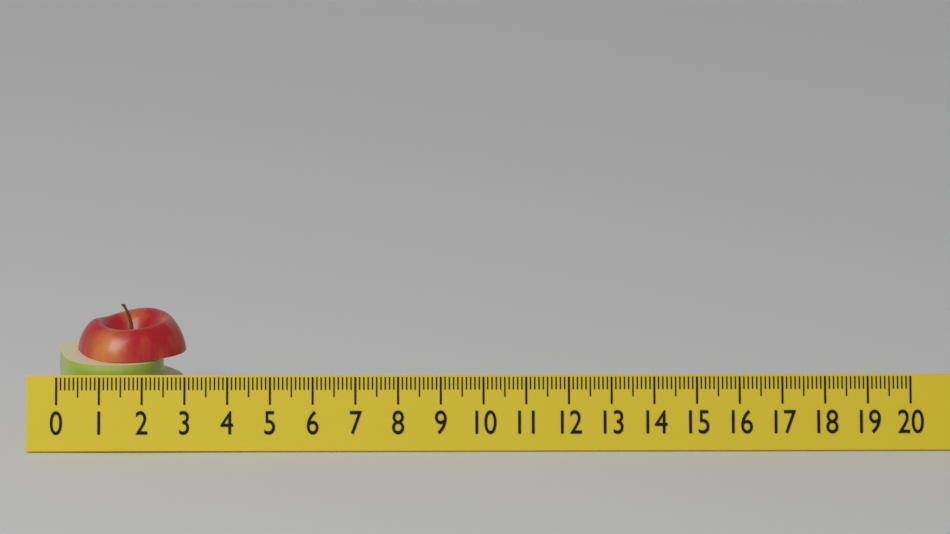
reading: 3.0 (no unit)
